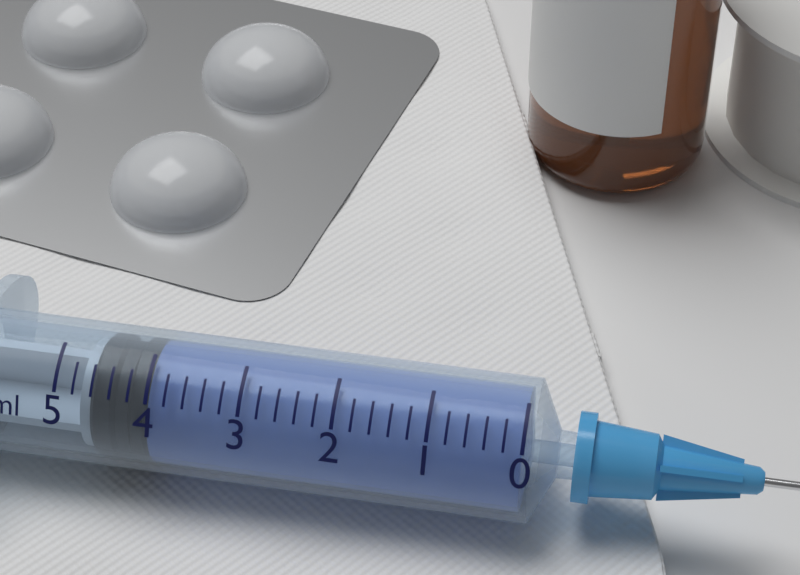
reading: 4.0 ml
